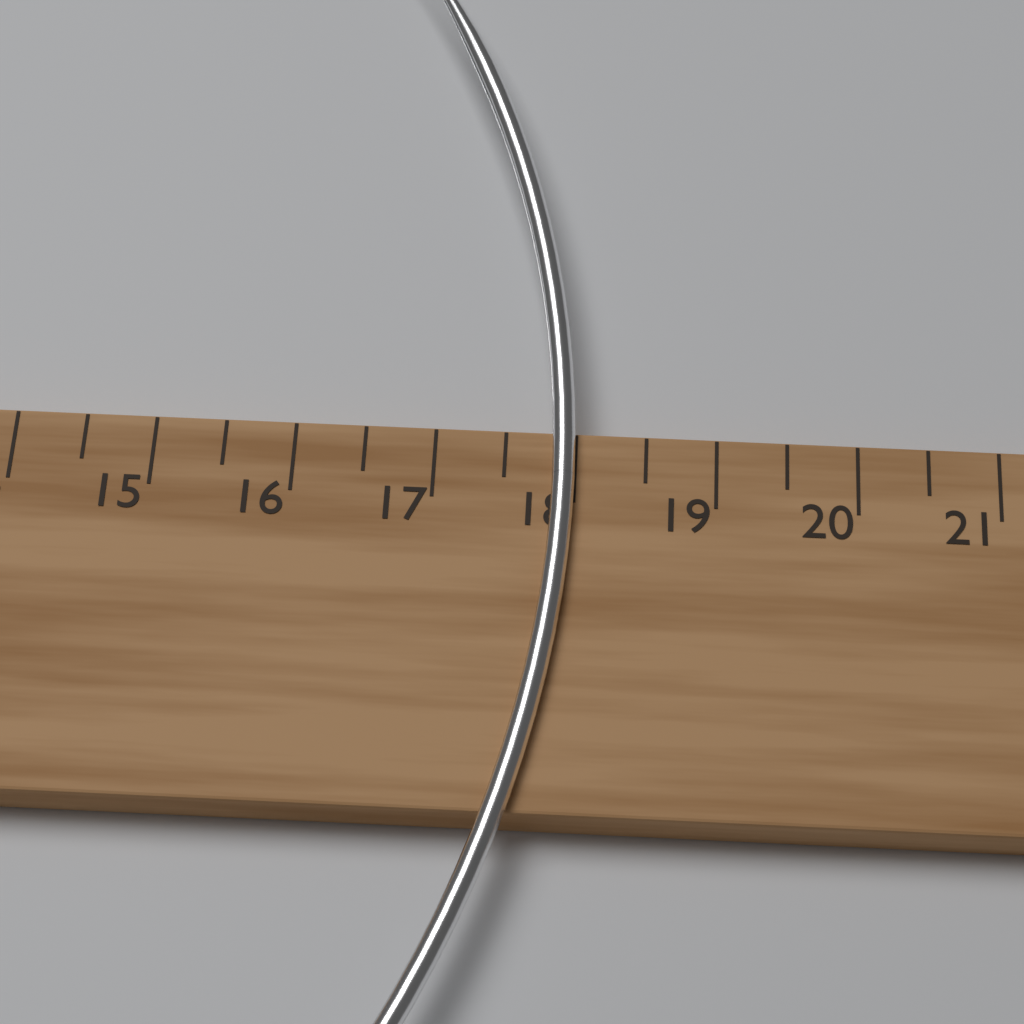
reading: 18.0 cm
